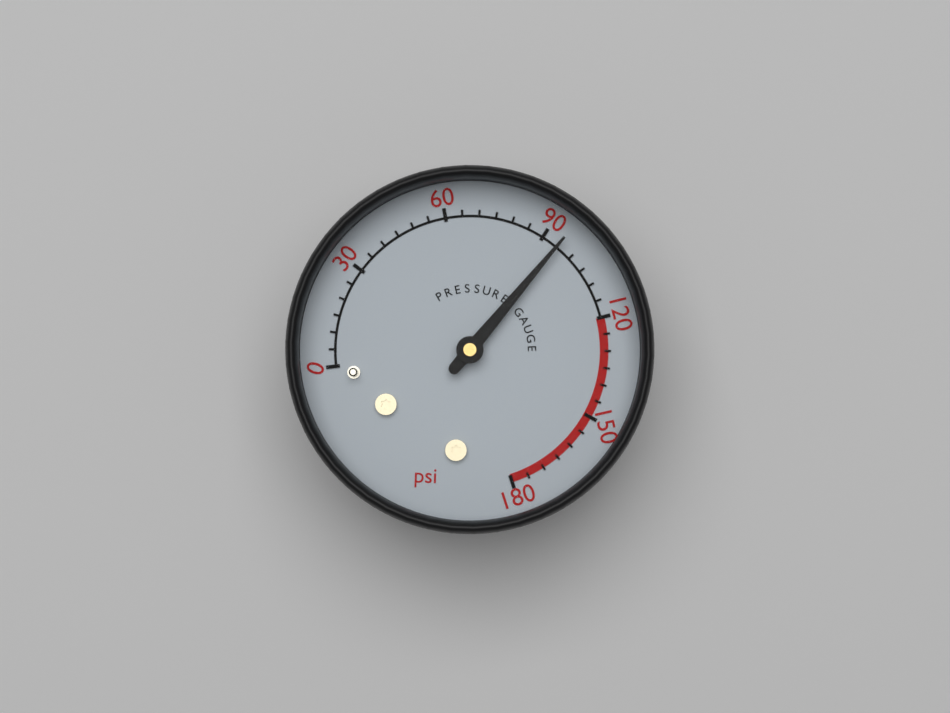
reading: 95 psi
